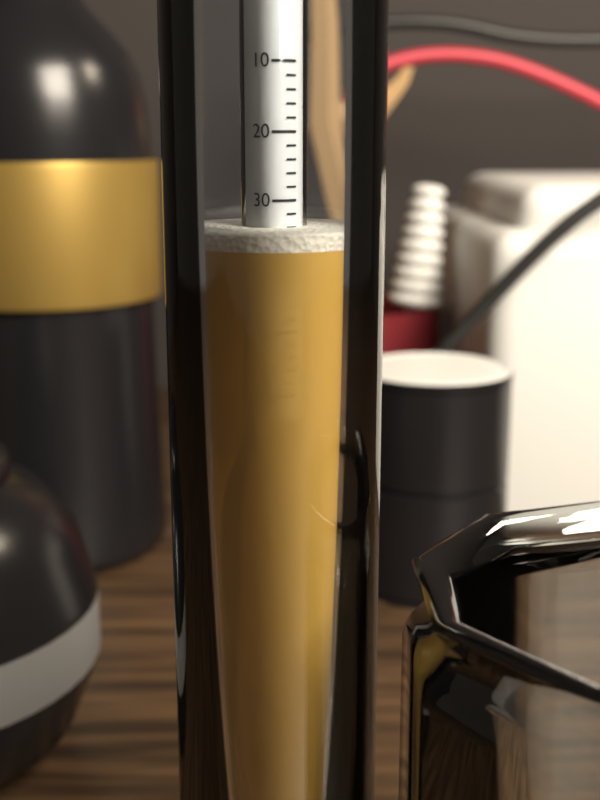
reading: 34 (no unit)
